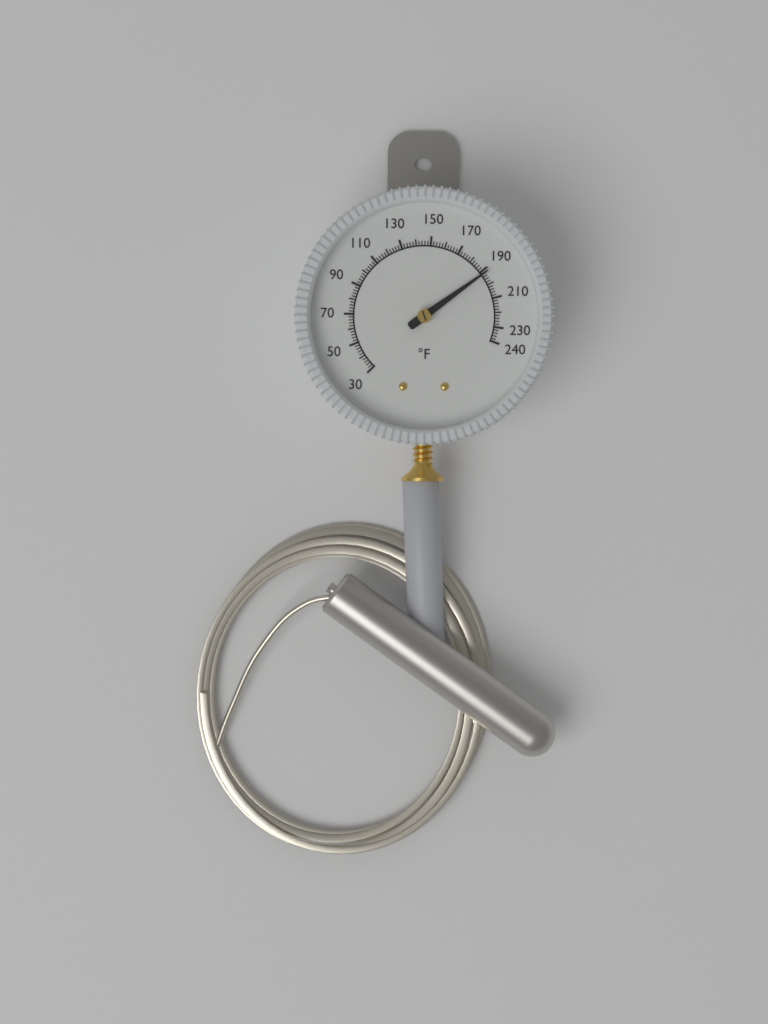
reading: 192 °F
